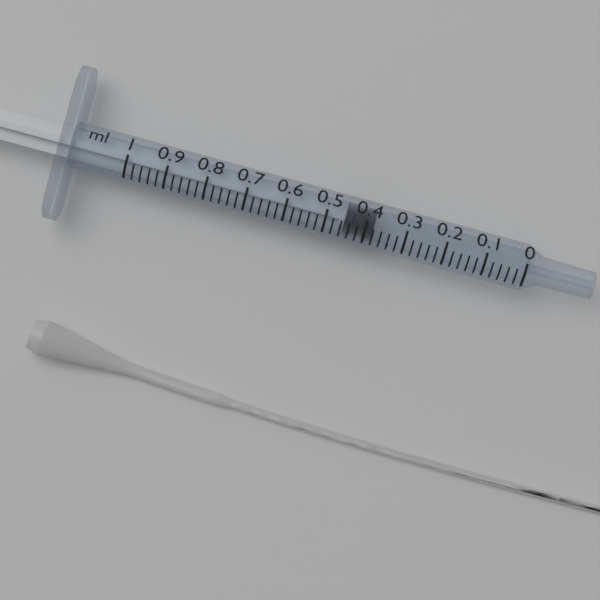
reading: 0.38 ml
